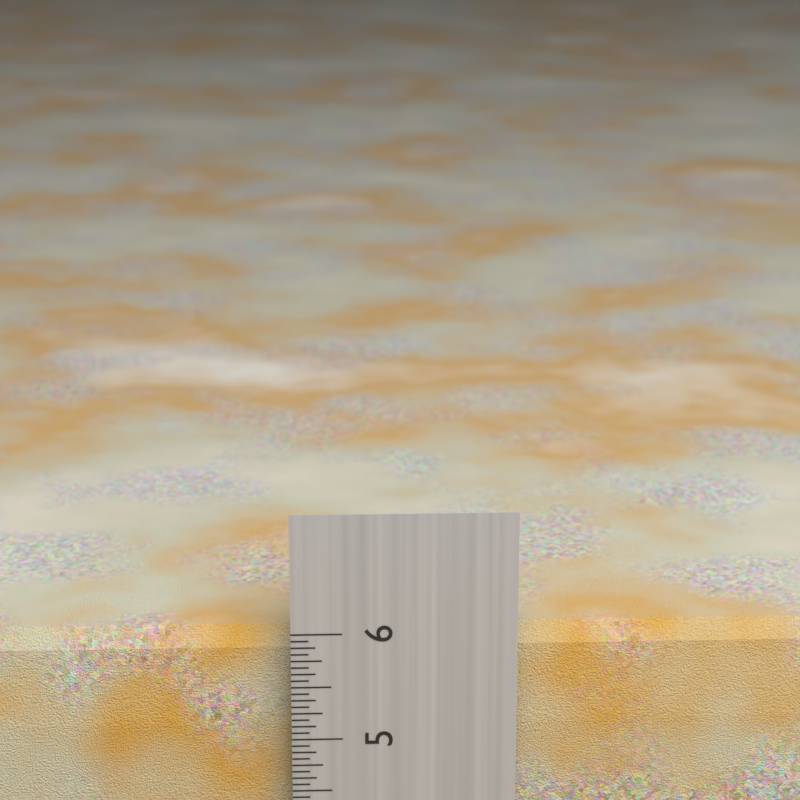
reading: 5.9375 in
